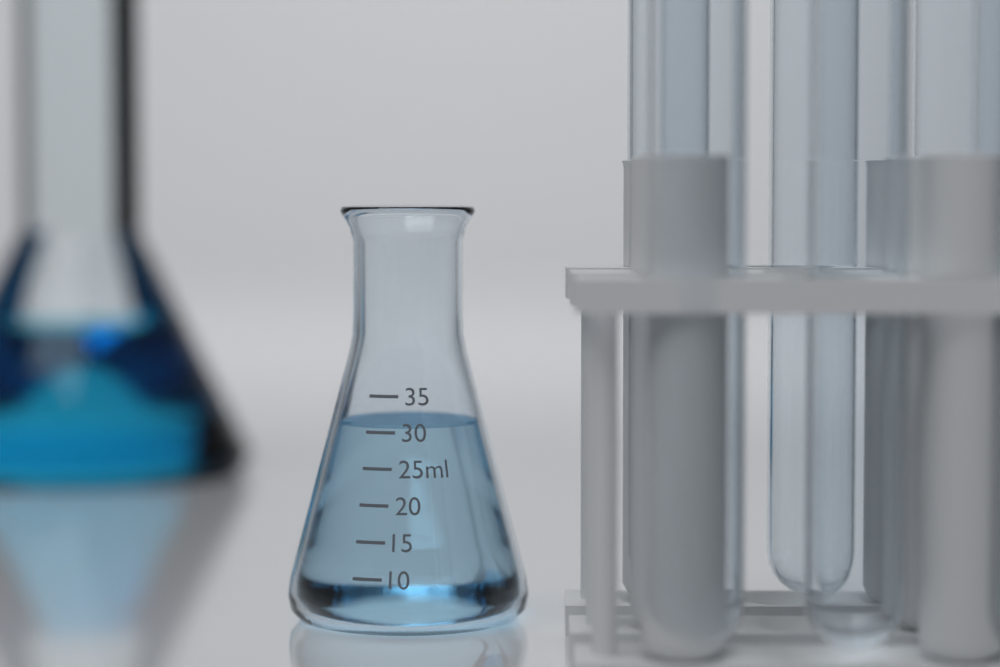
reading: 31 ml
